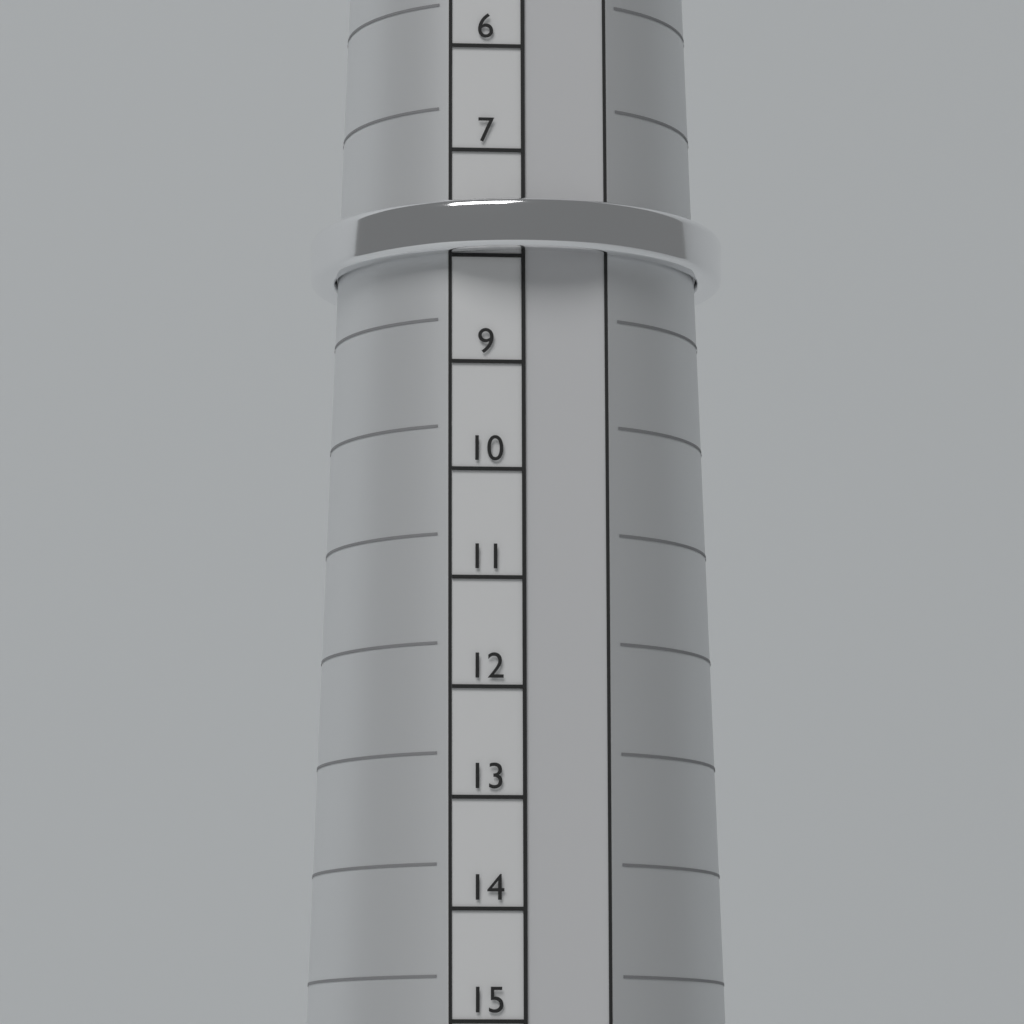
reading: 8 (no unit)
